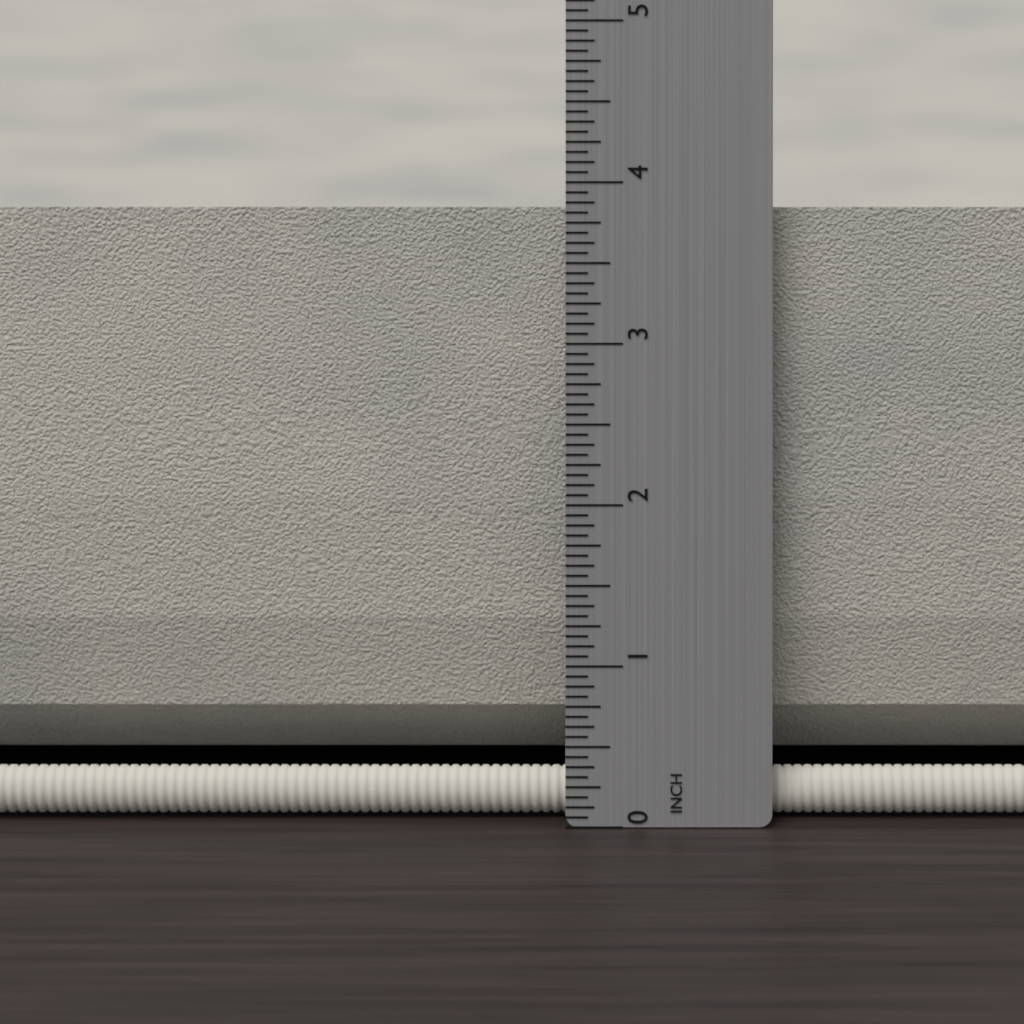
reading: 3.8125 in
